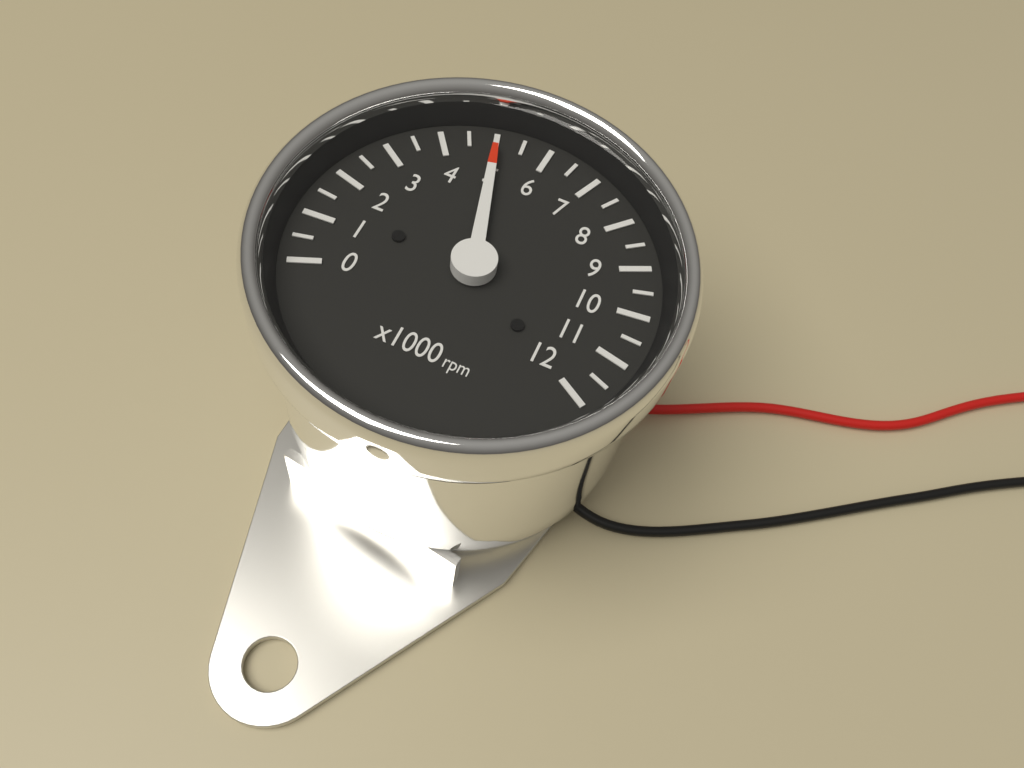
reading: 5000 rpm
